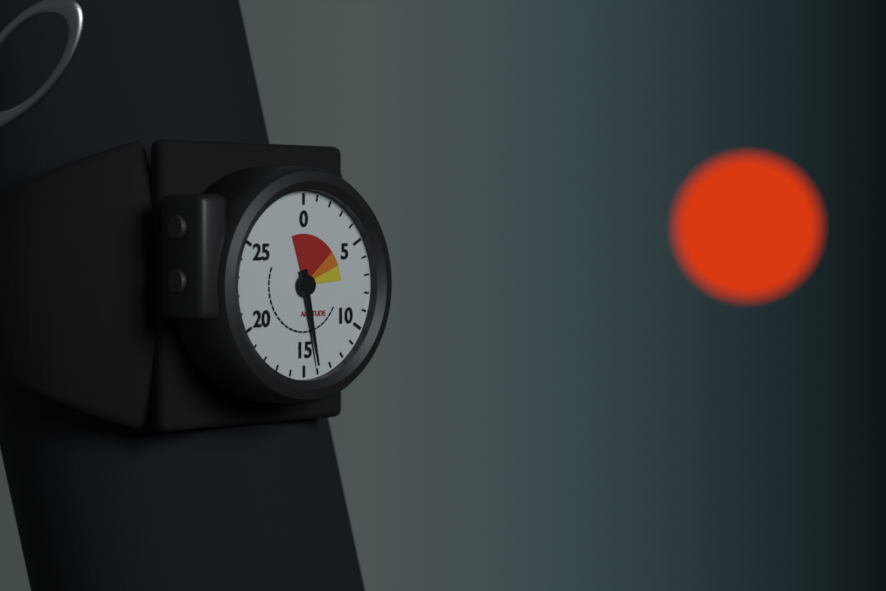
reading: 14 (no unit)
